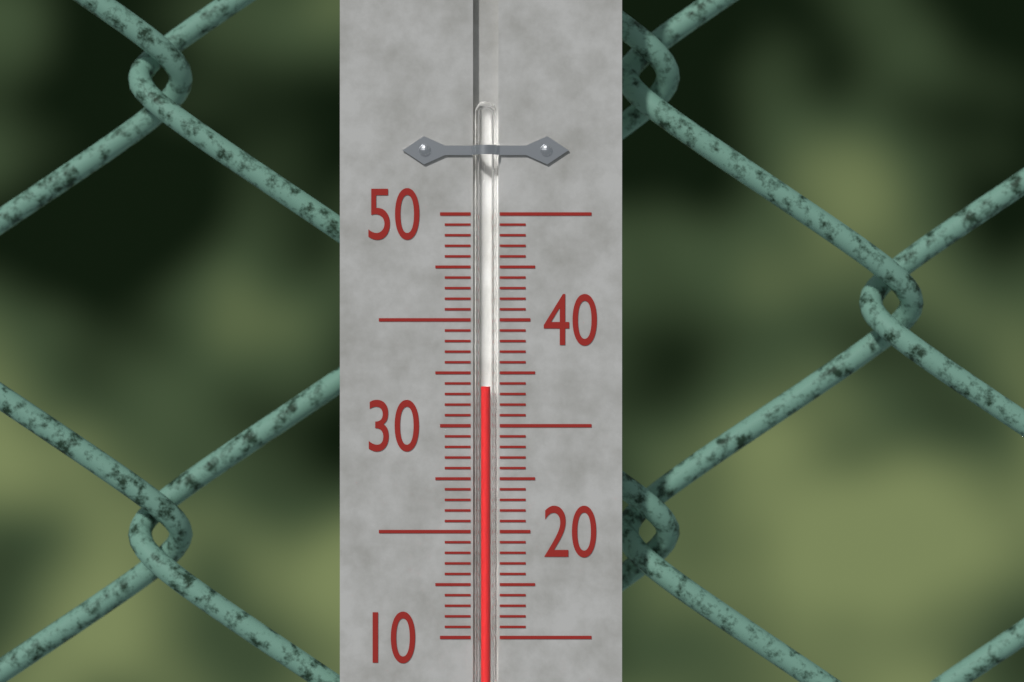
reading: 33.7 (no unit)
